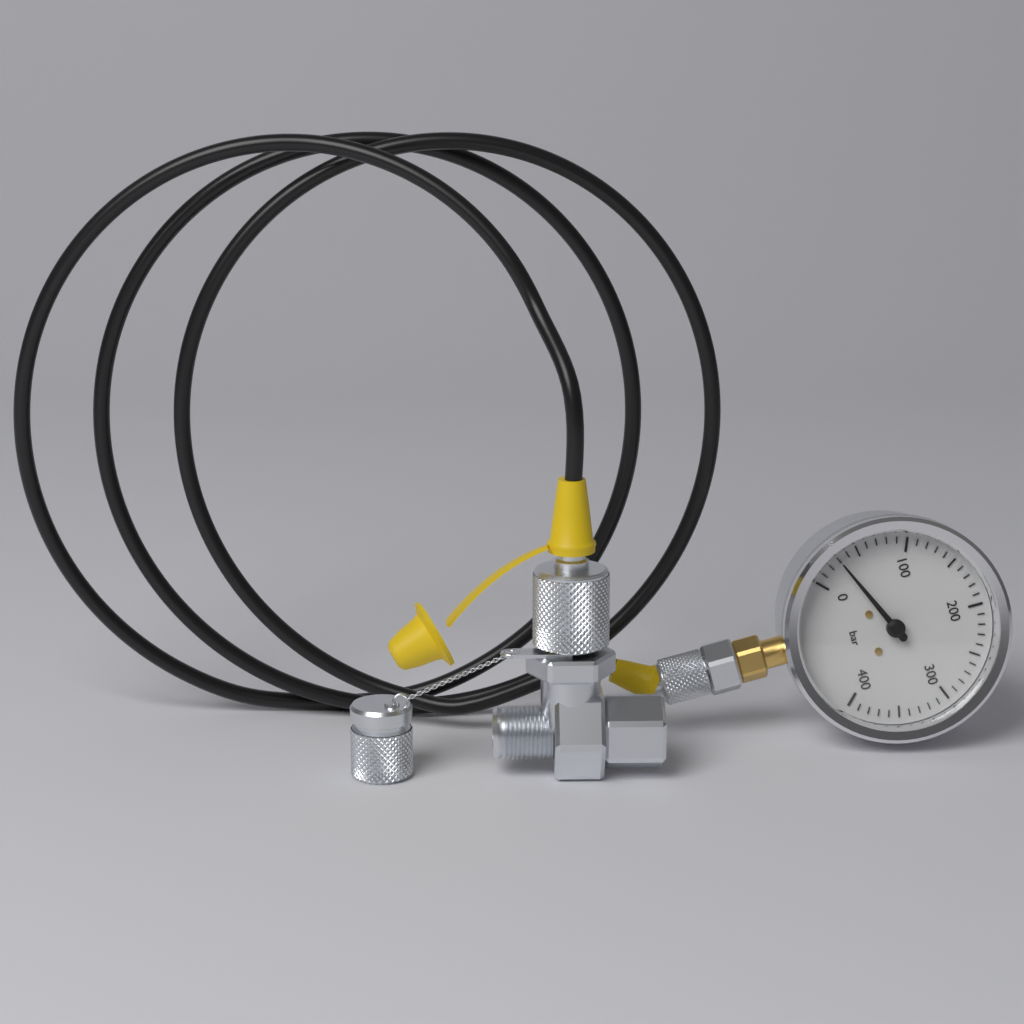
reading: 30 bar
